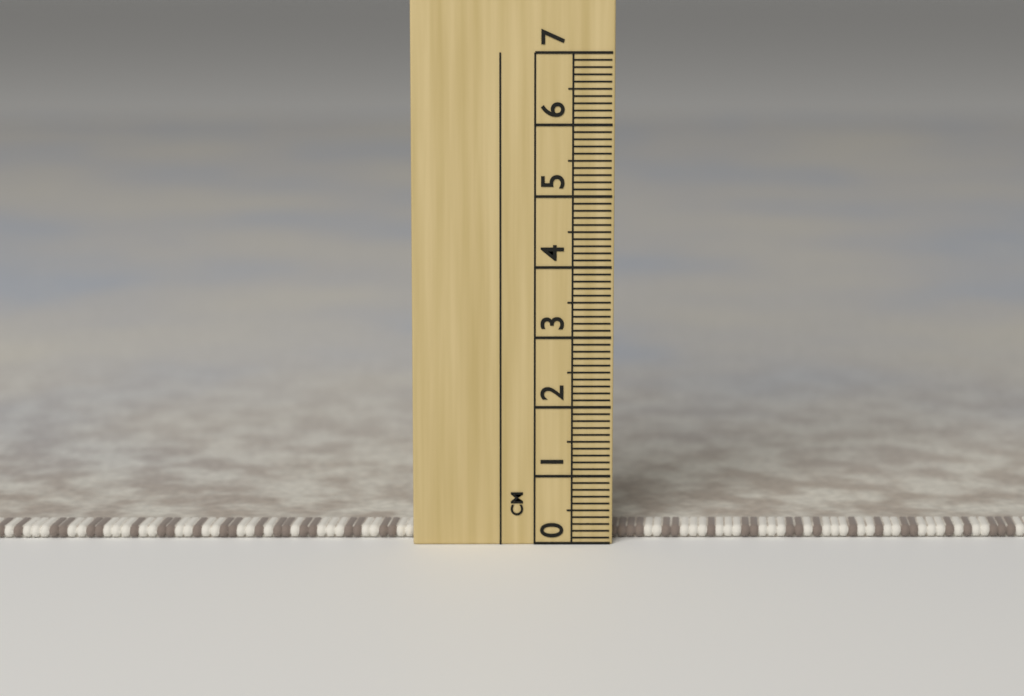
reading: 0.2 cm
